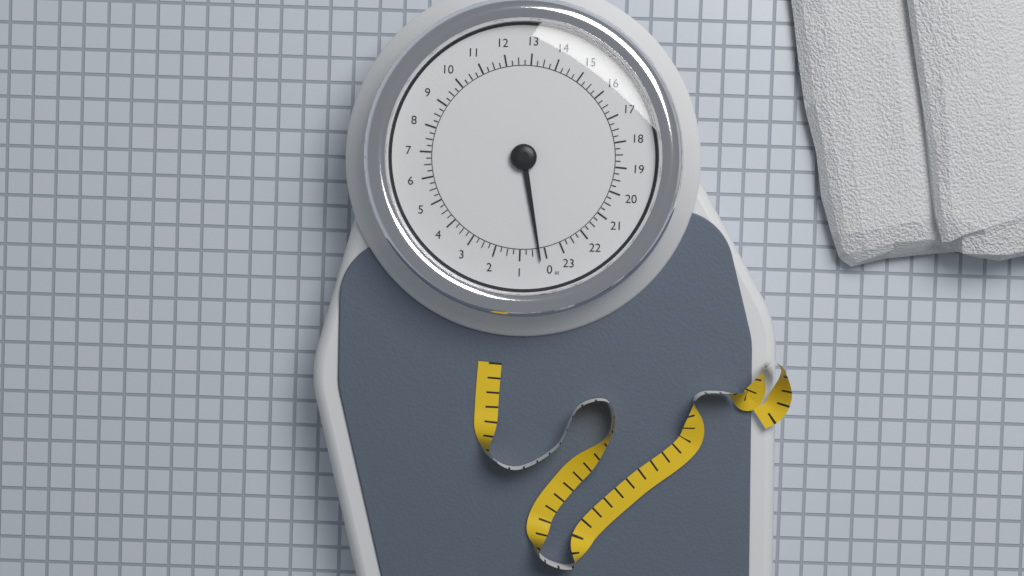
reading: 0.25 st
